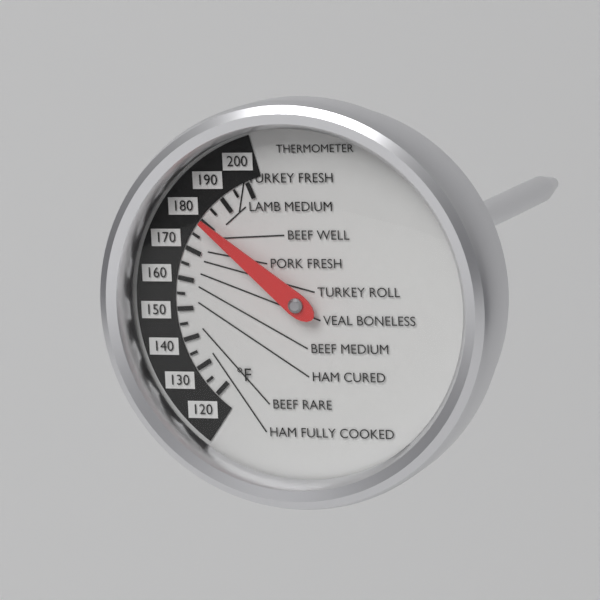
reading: 180 °F
